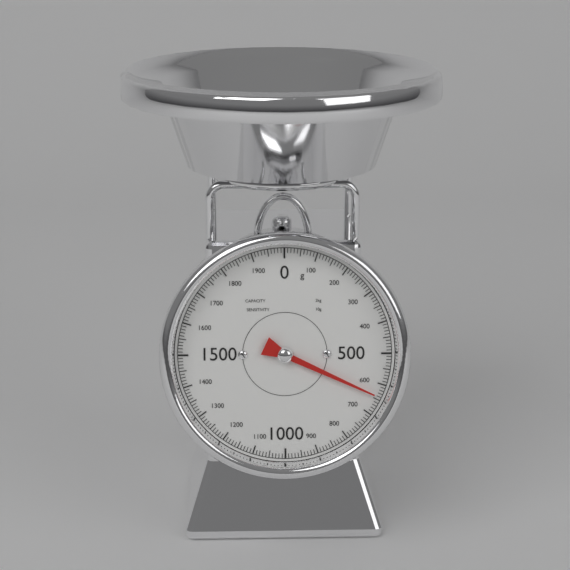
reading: 640 g
